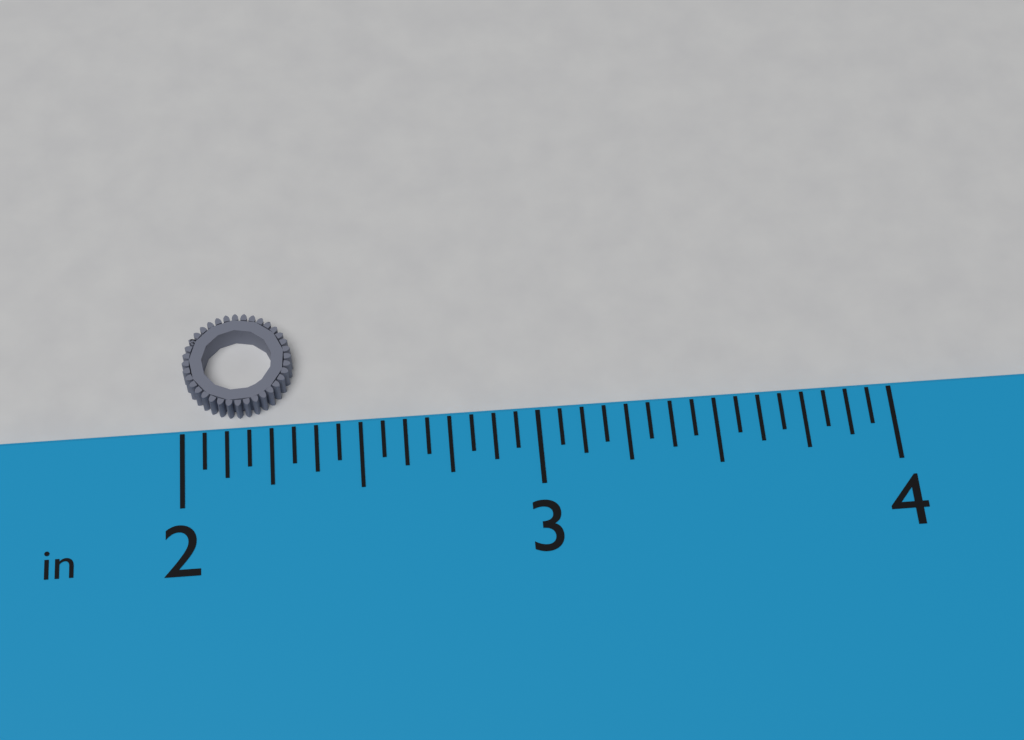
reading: 2.3125 in
